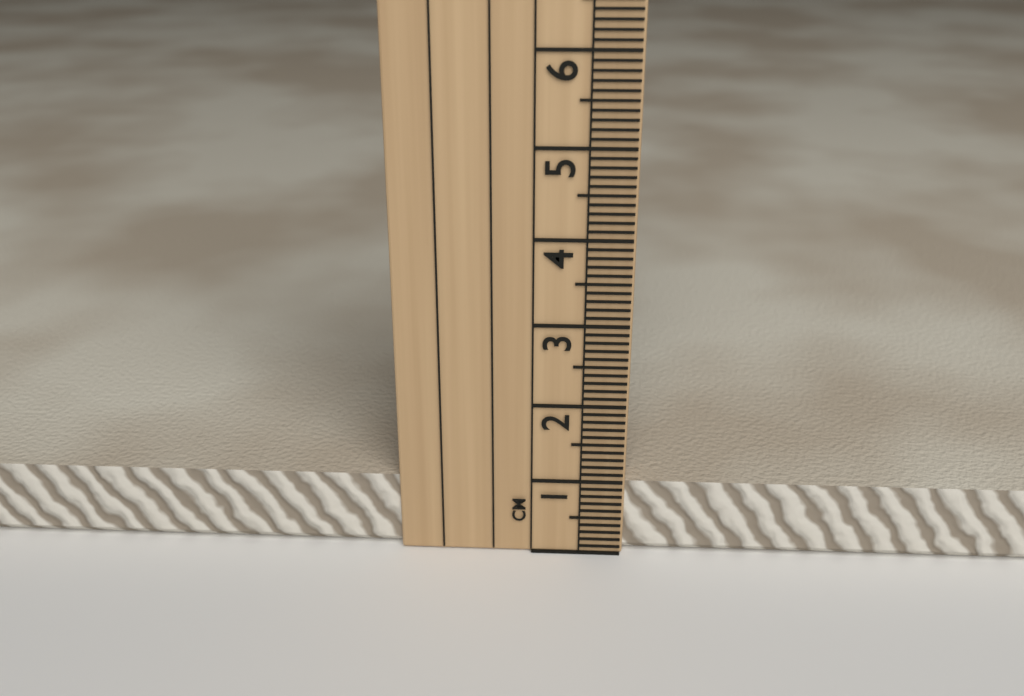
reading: 1.0 cm
